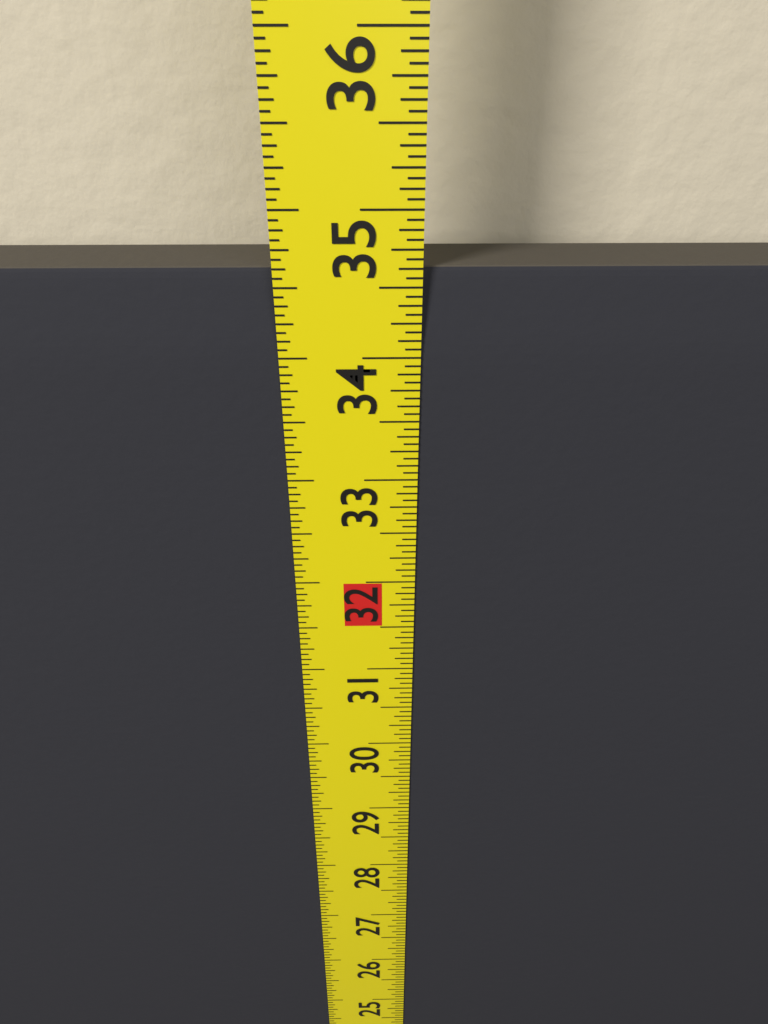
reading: 34.6250 in
